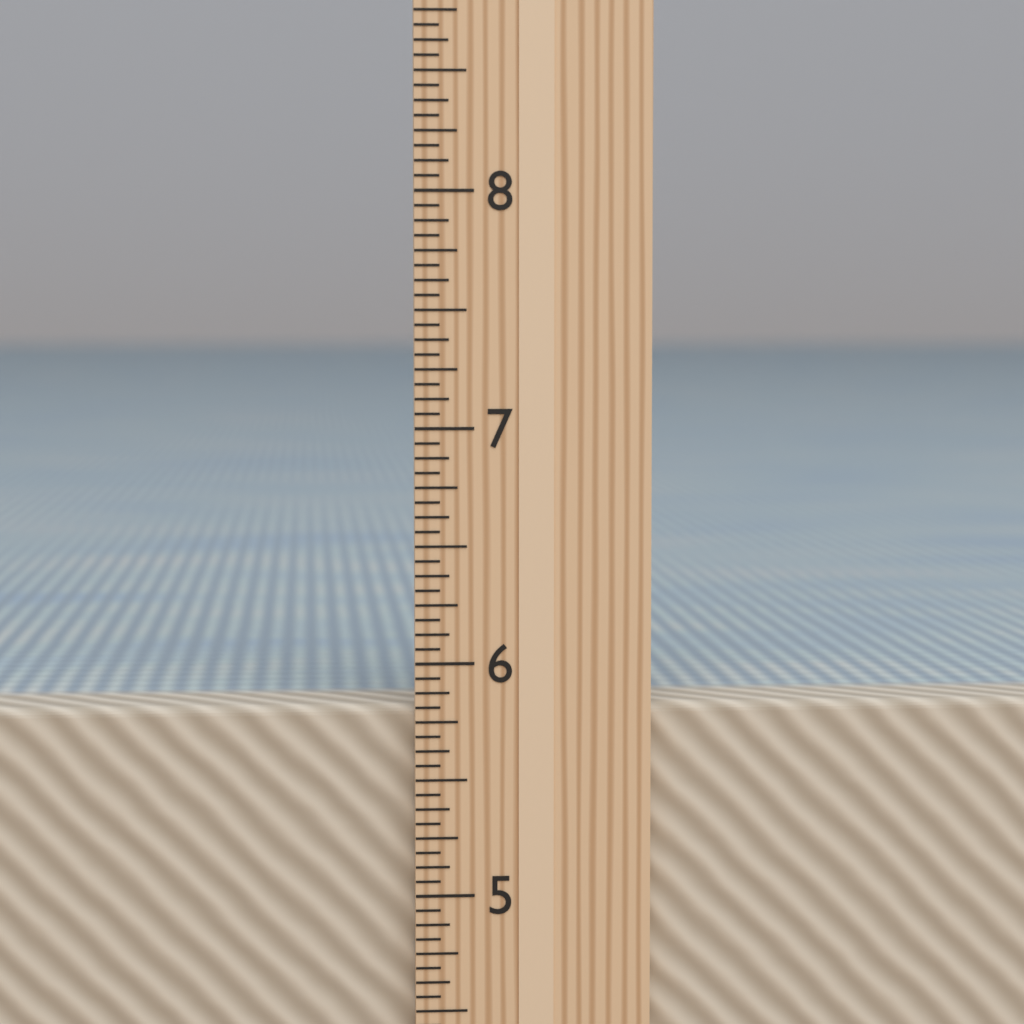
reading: 5.8125 in
